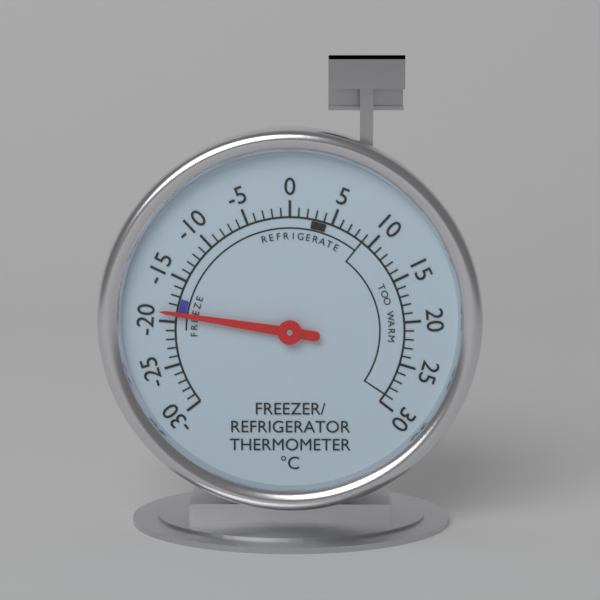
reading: -19 °C
